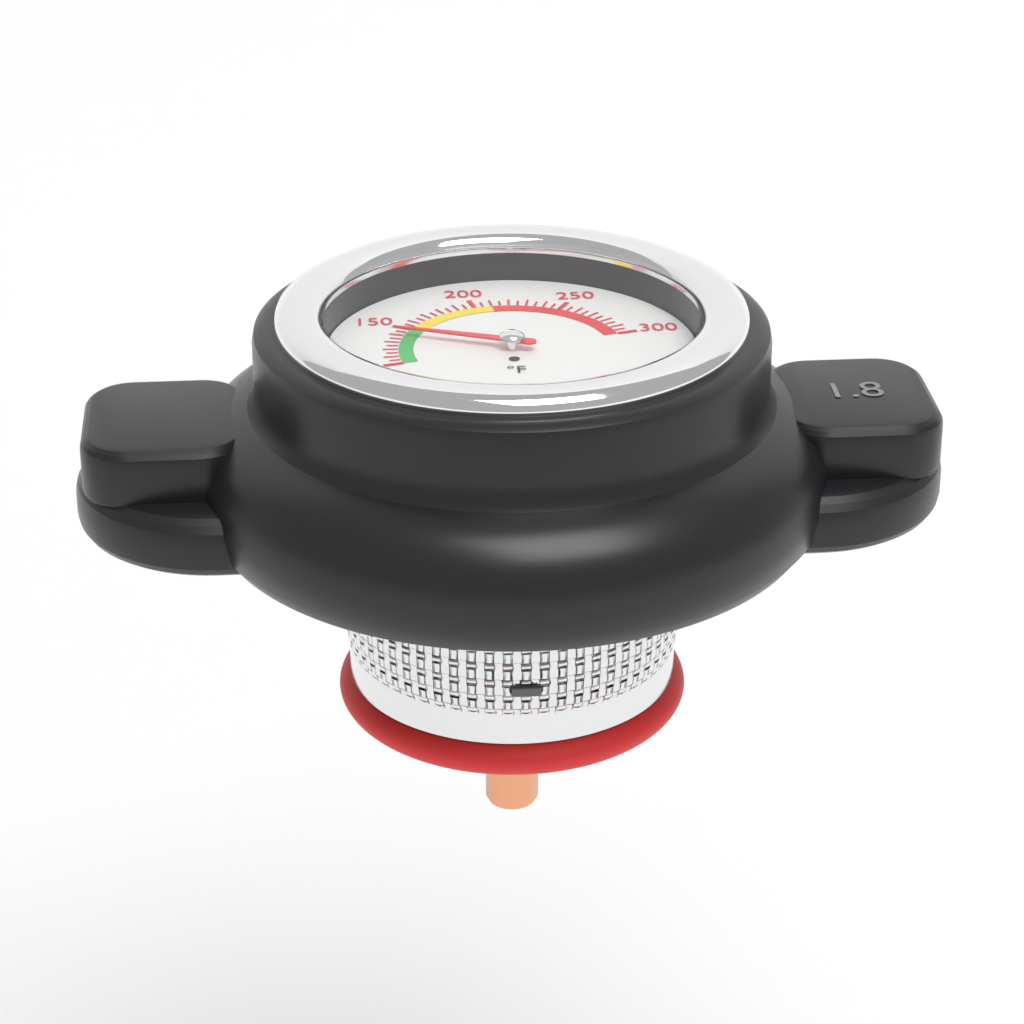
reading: 140 °F
